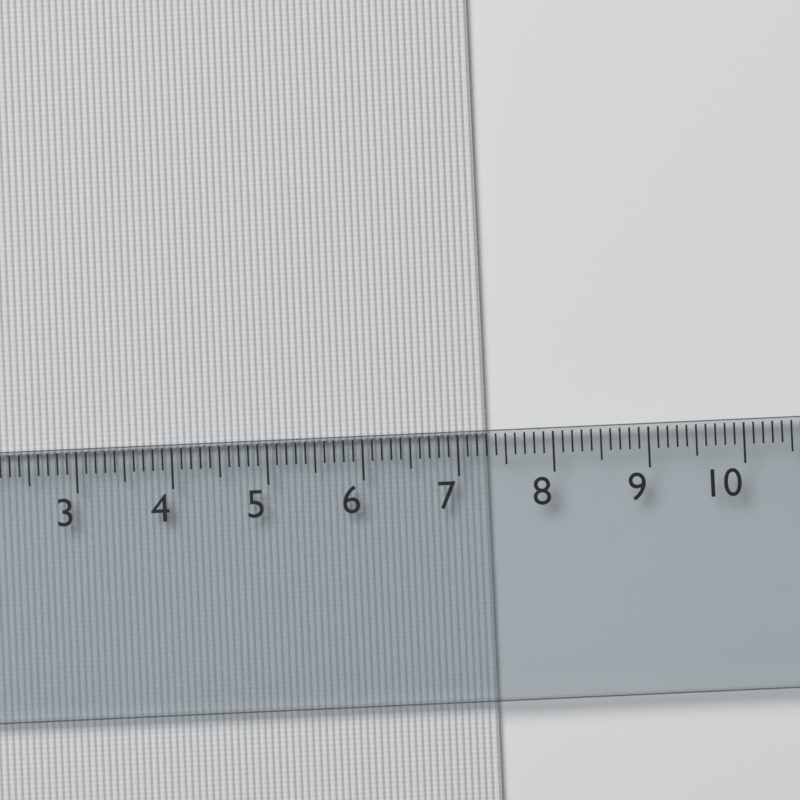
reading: 7.3 cm
